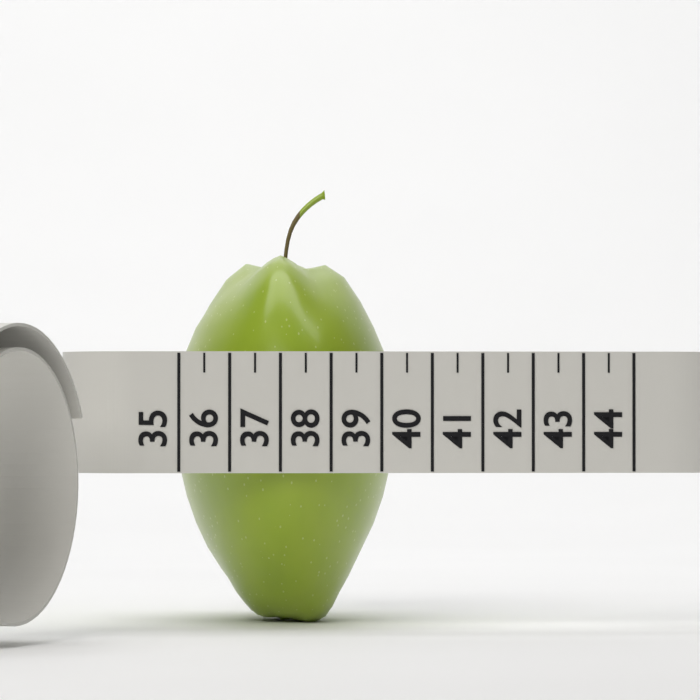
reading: 39.5 (no unit)
